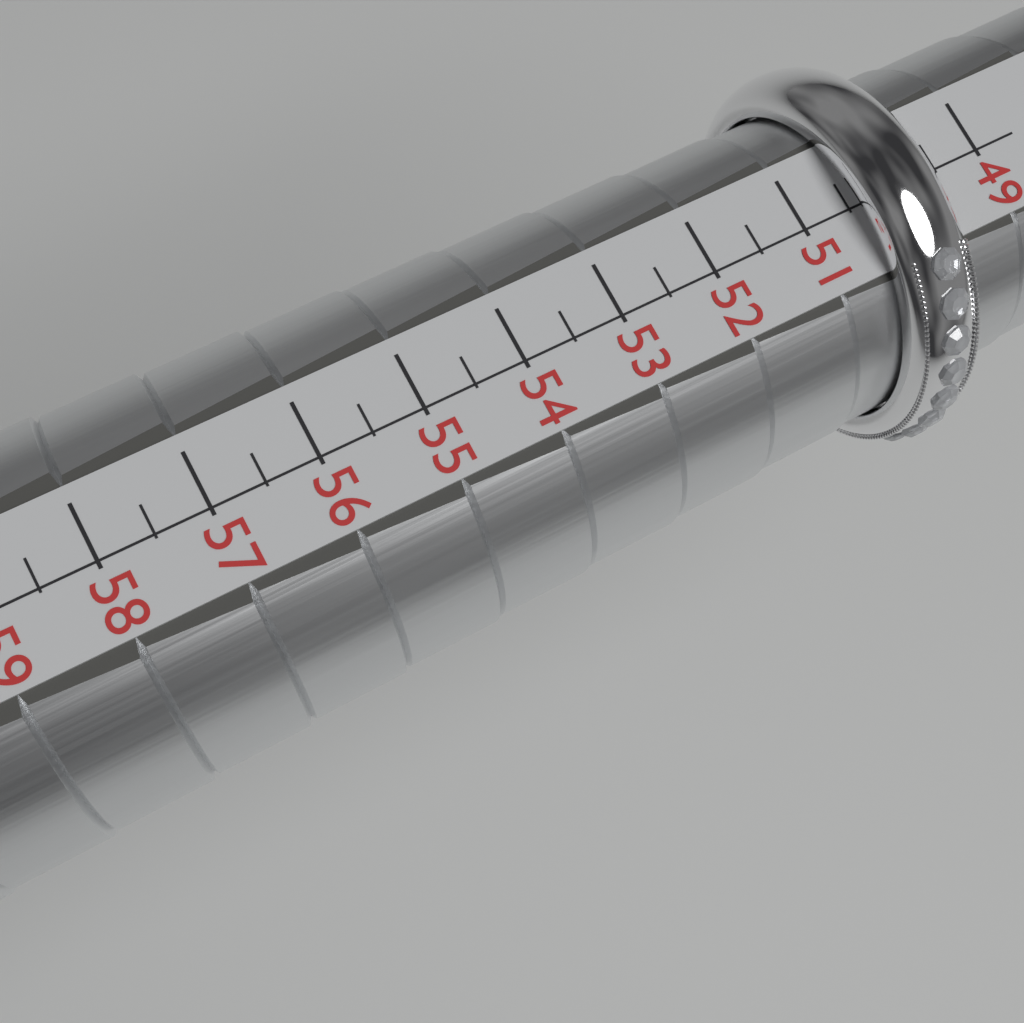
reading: 50.5 (no unit)
